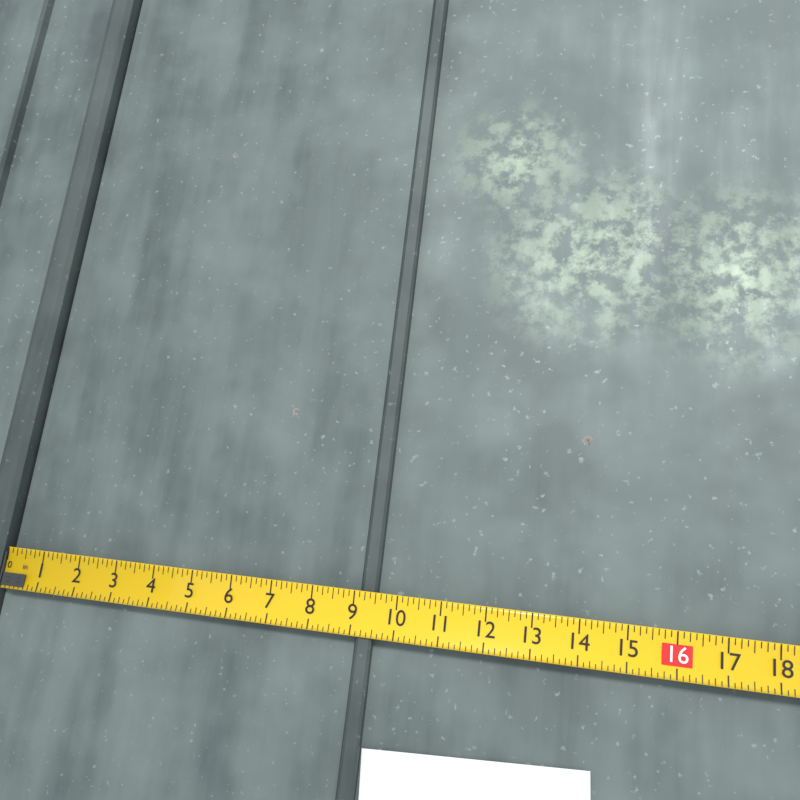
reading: 9.500 in
